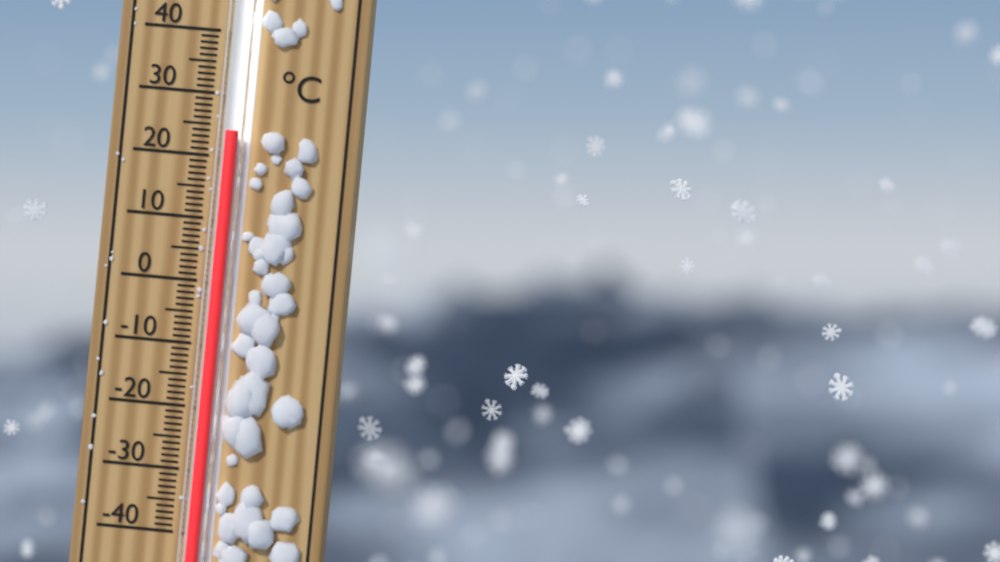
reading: 24 °C
